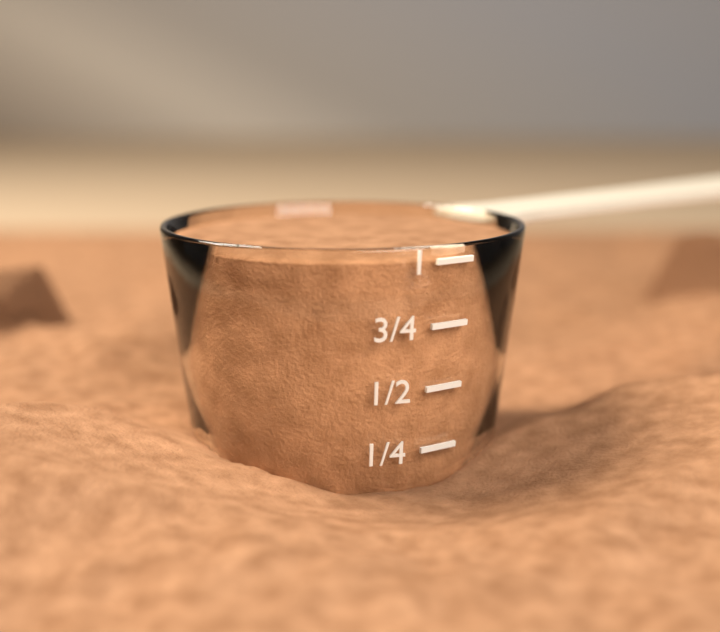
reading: 1.00 (no unit)
